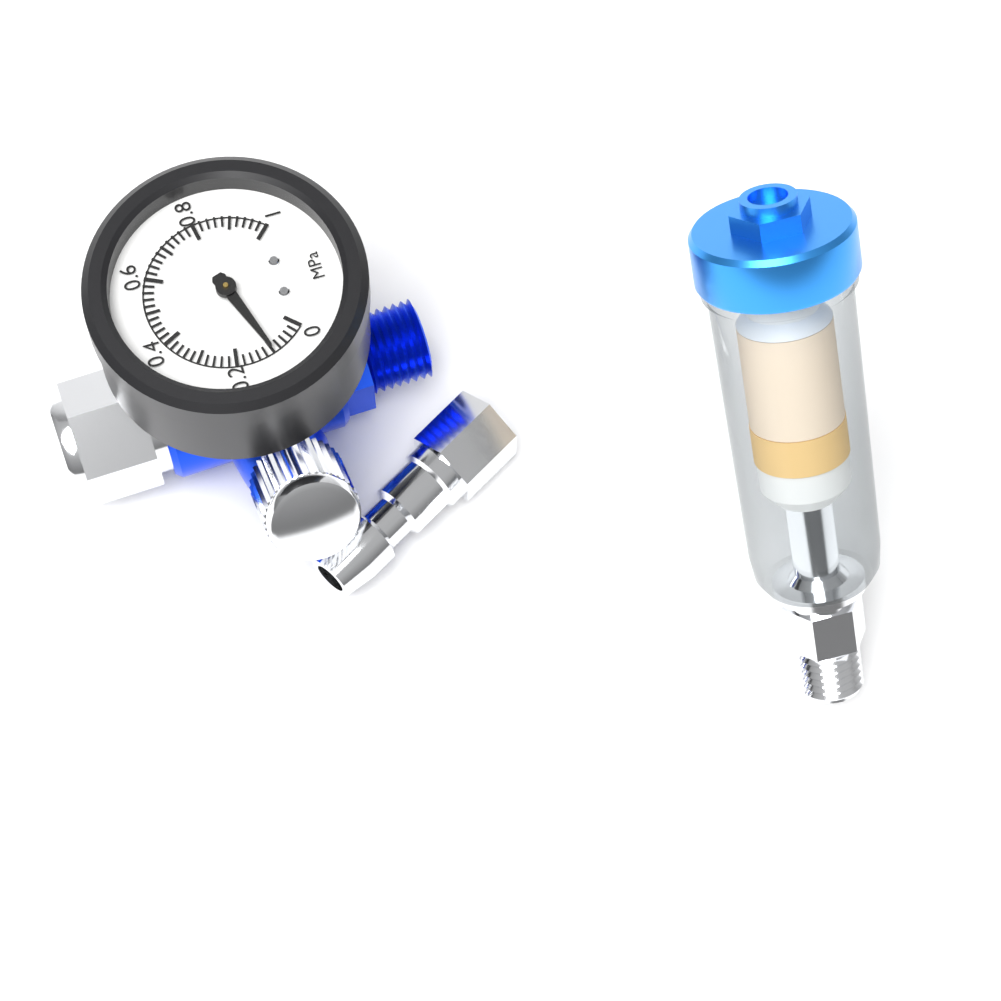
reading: 0.10 MPa
